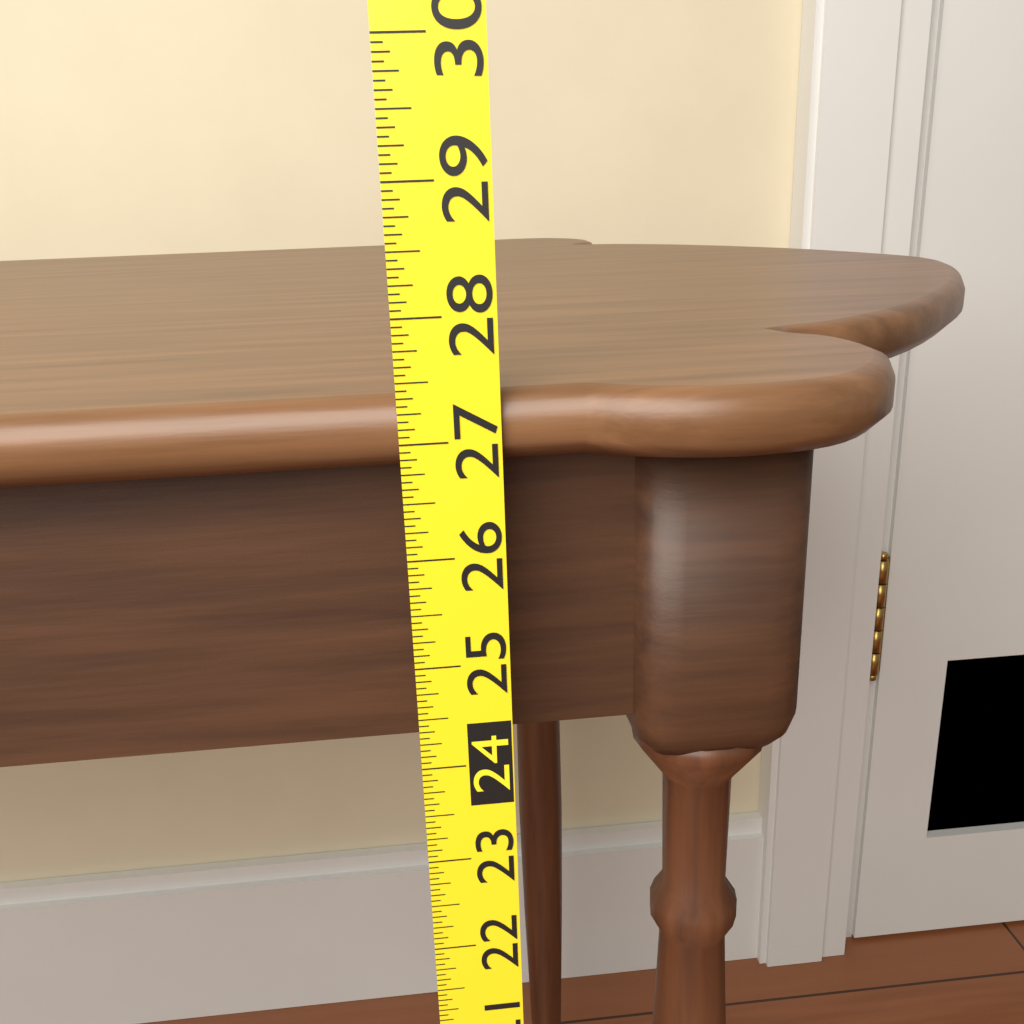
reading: 27.3750 (no unit)
